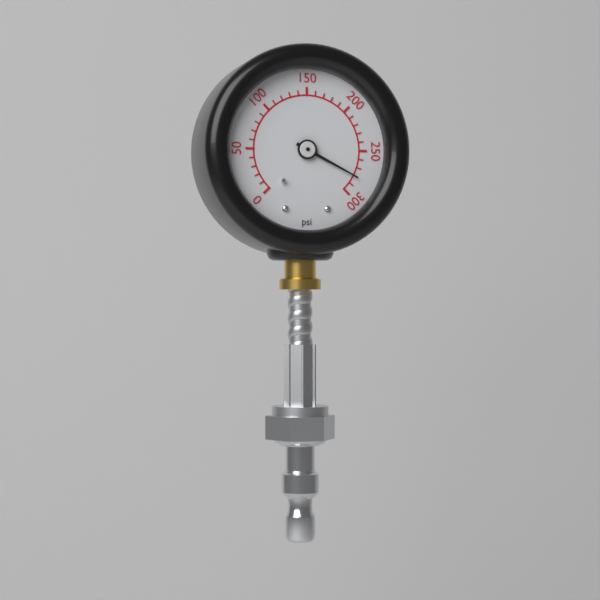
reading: 280 psi
